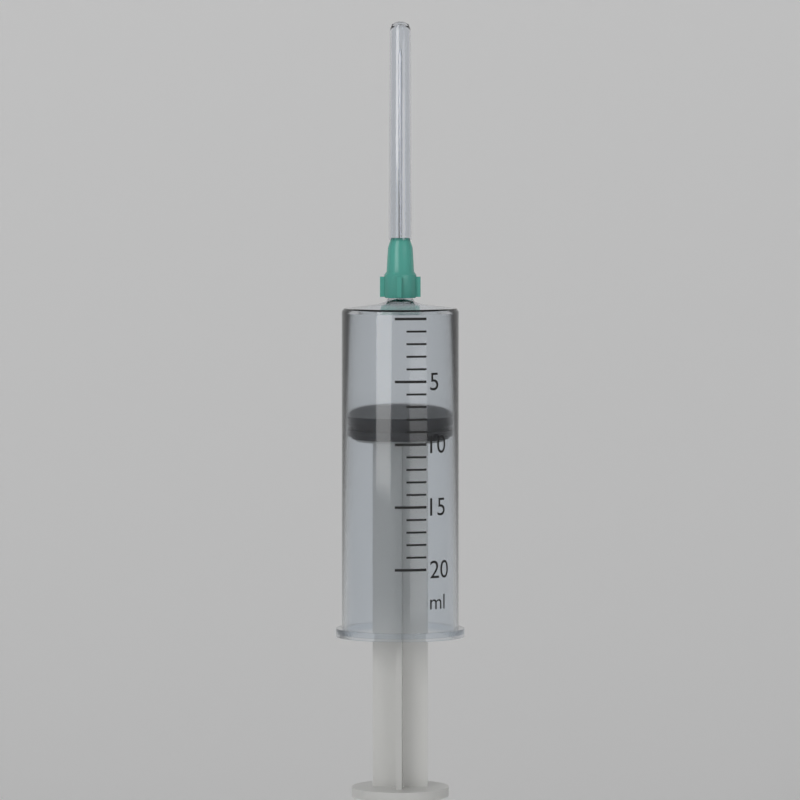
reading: 8 ml
